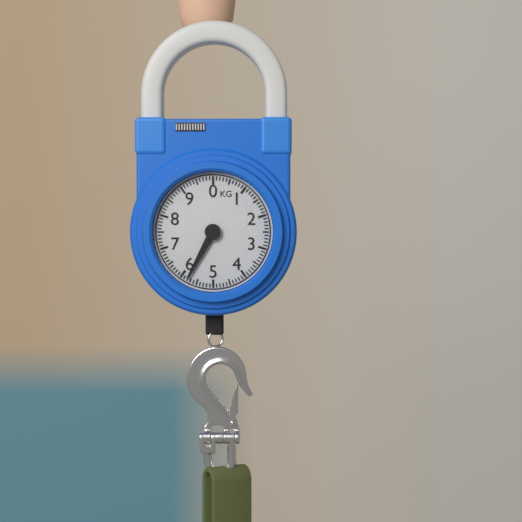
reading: 5.8 kg
